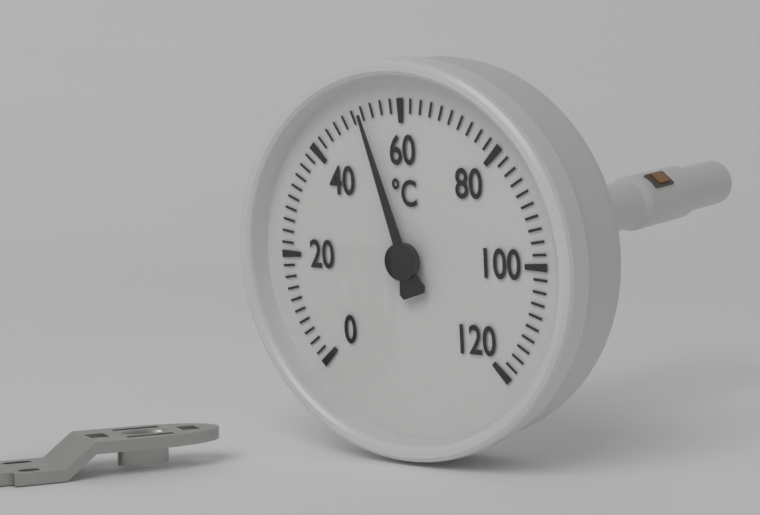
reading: 52 °C
